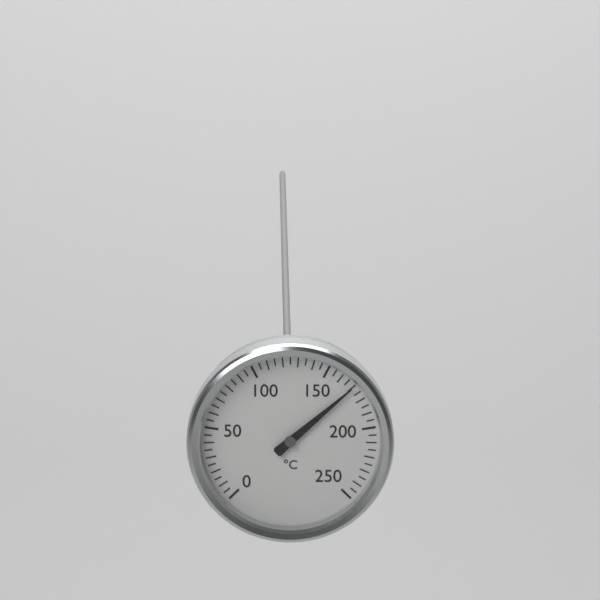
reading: 170 °C
